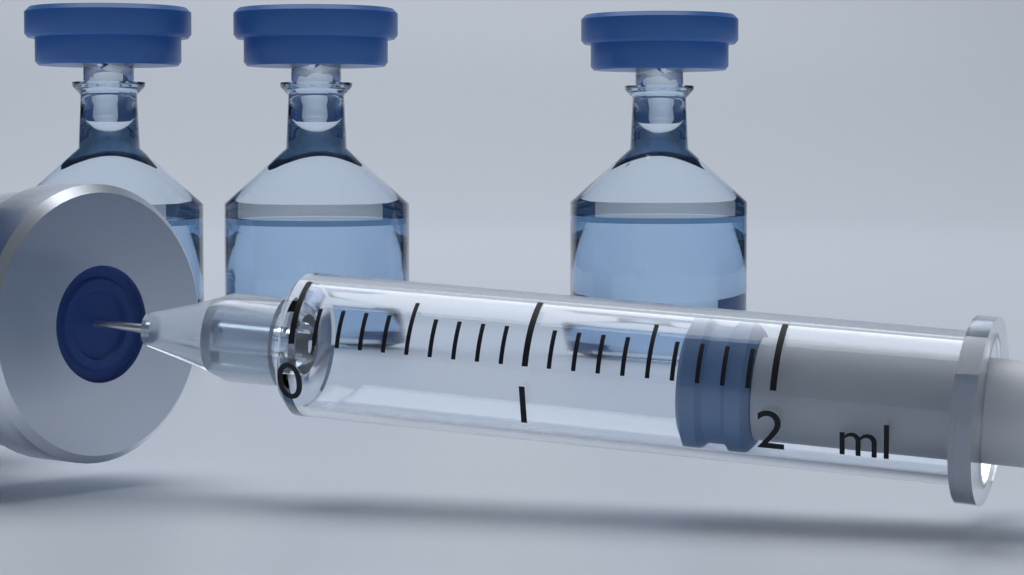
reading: 1.6 ml
